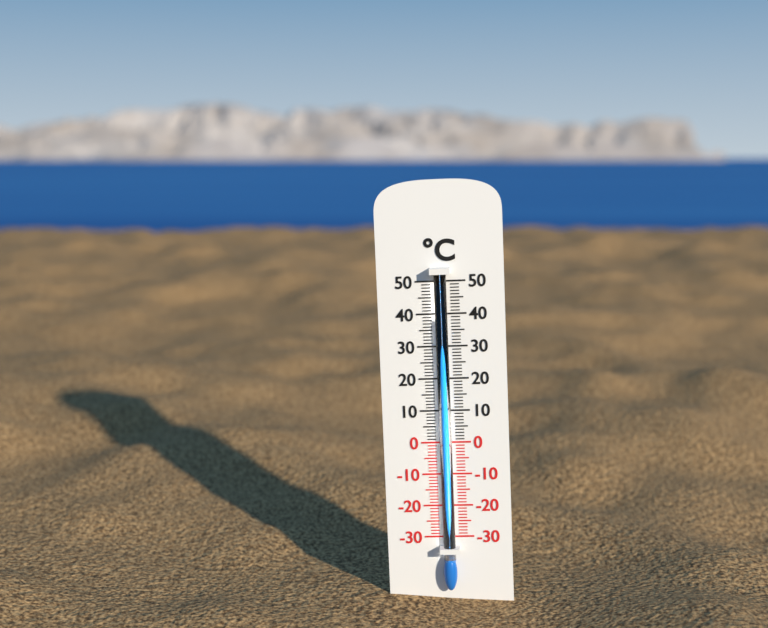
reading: 39 °C
